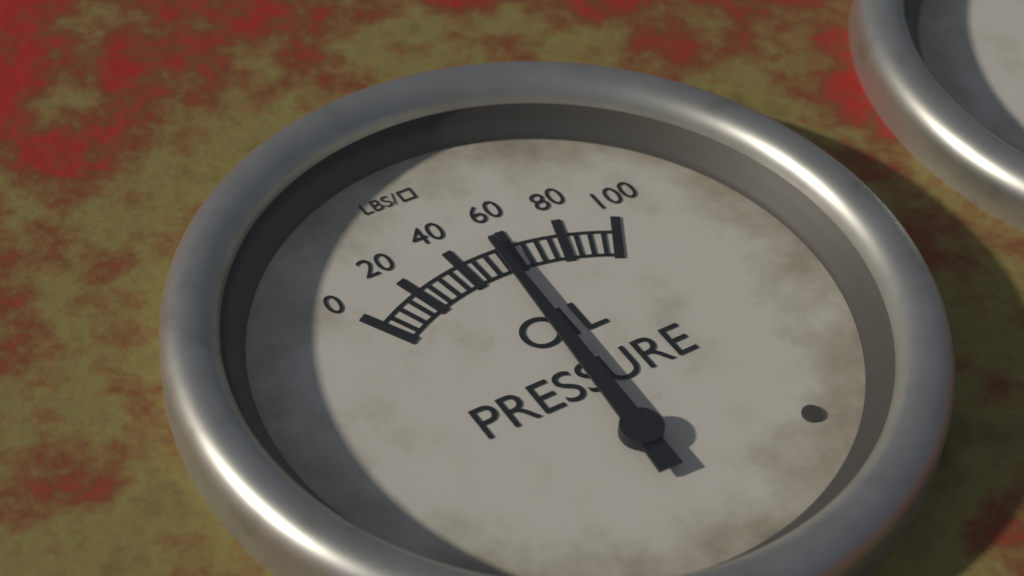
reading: 55 psi
